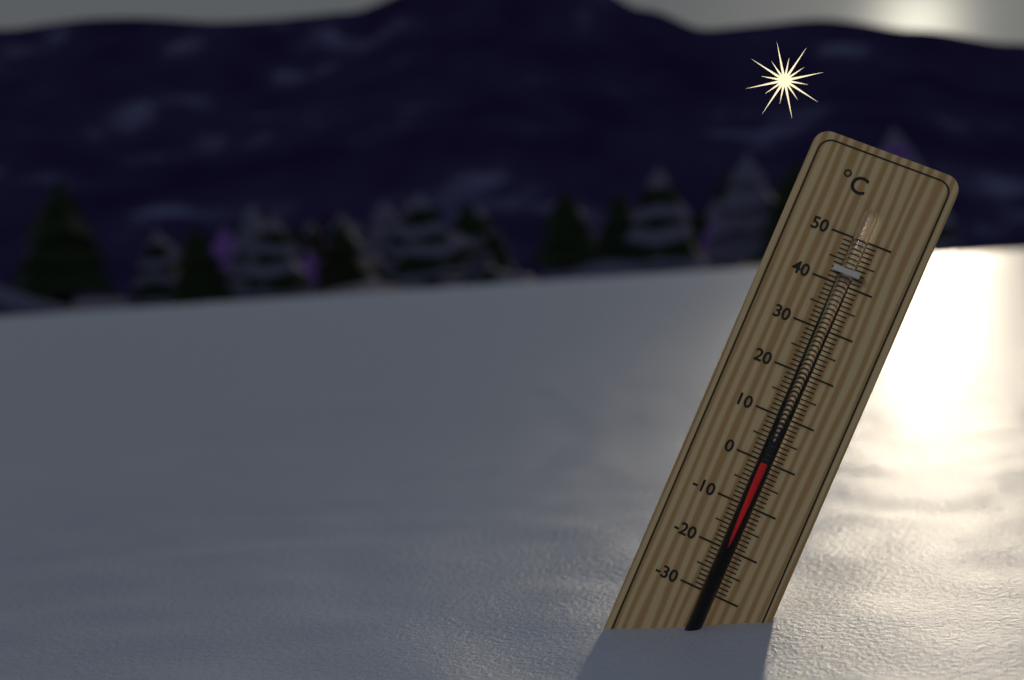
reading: 0 °C
